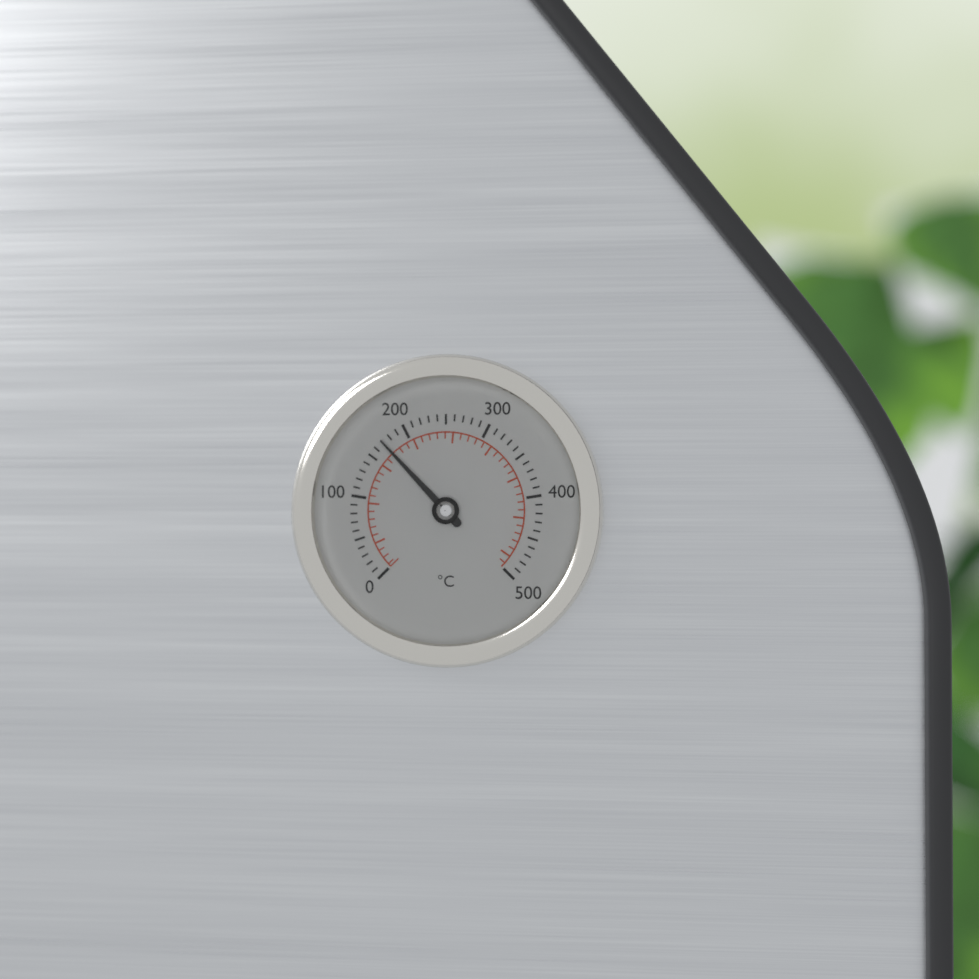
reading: 170 °C
